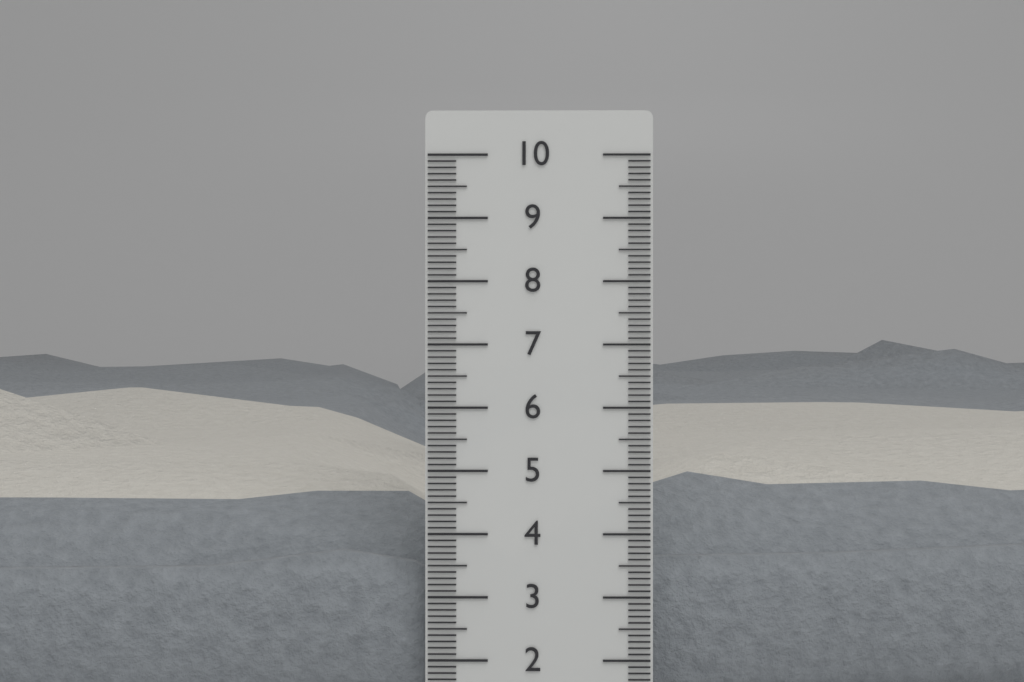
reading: 6.9 cm
